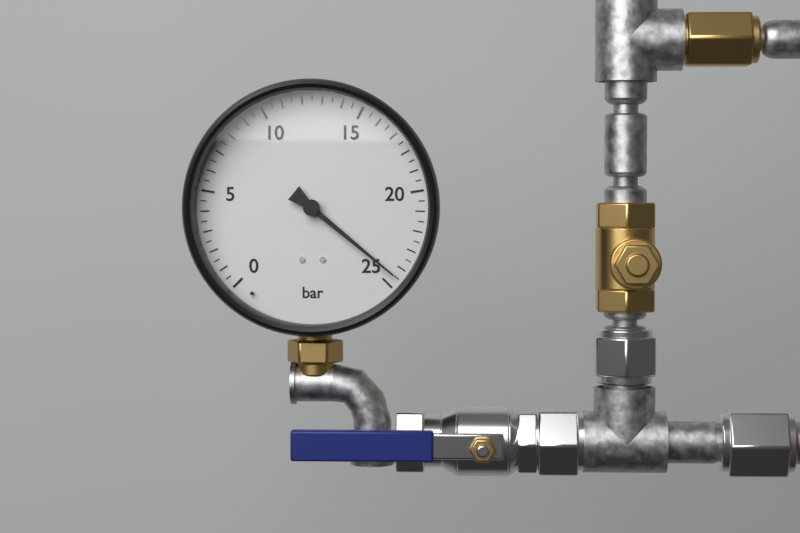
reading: 24.5 bar
